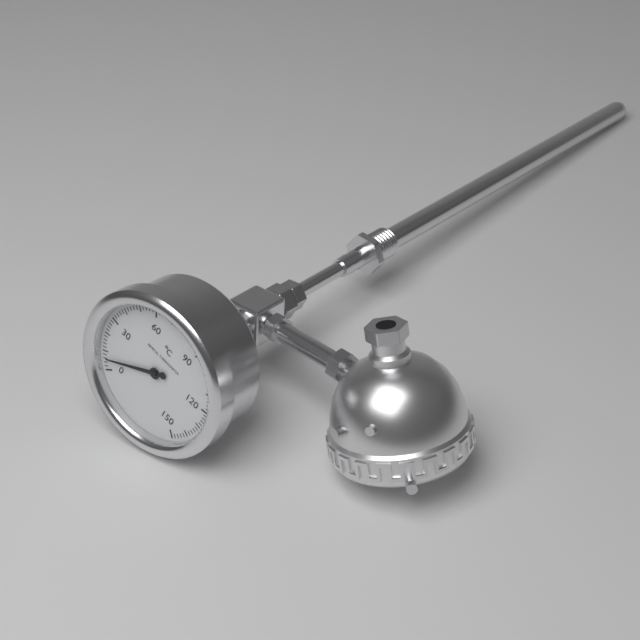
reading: 6 °C
